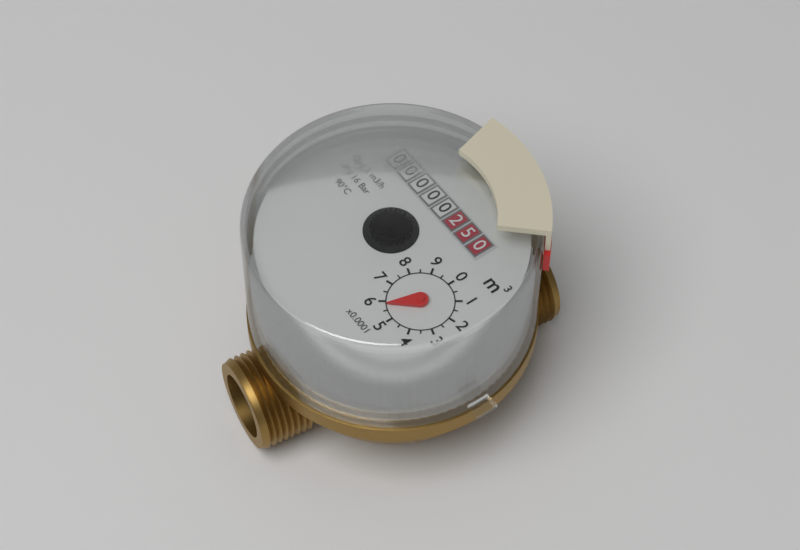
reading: 0.00058 m³
